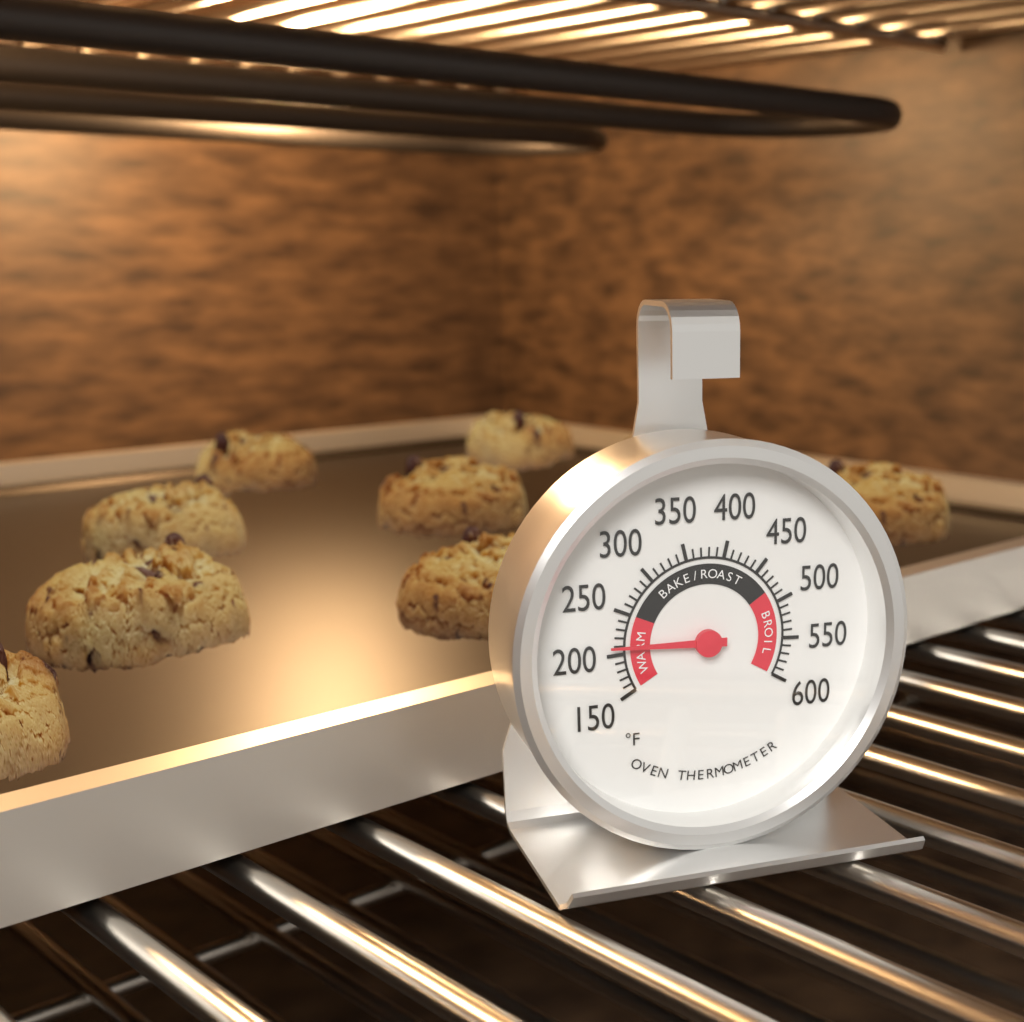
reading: 210 °F
